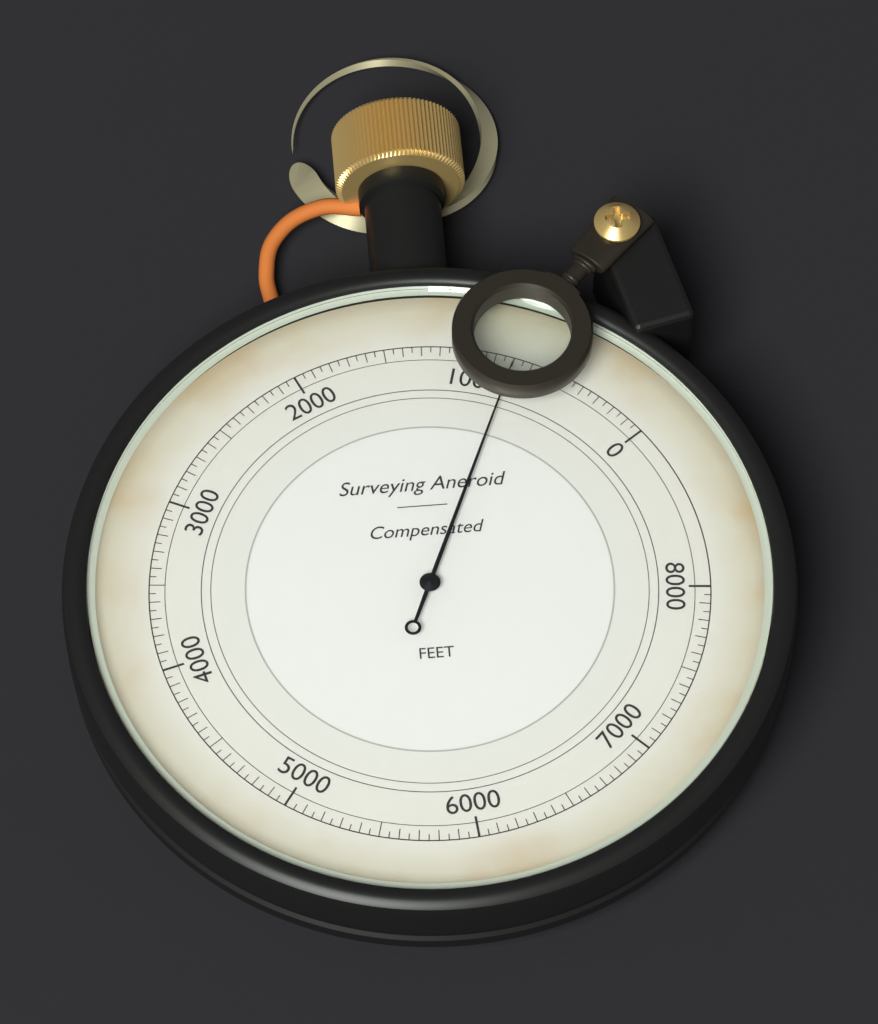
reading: 800 ft
